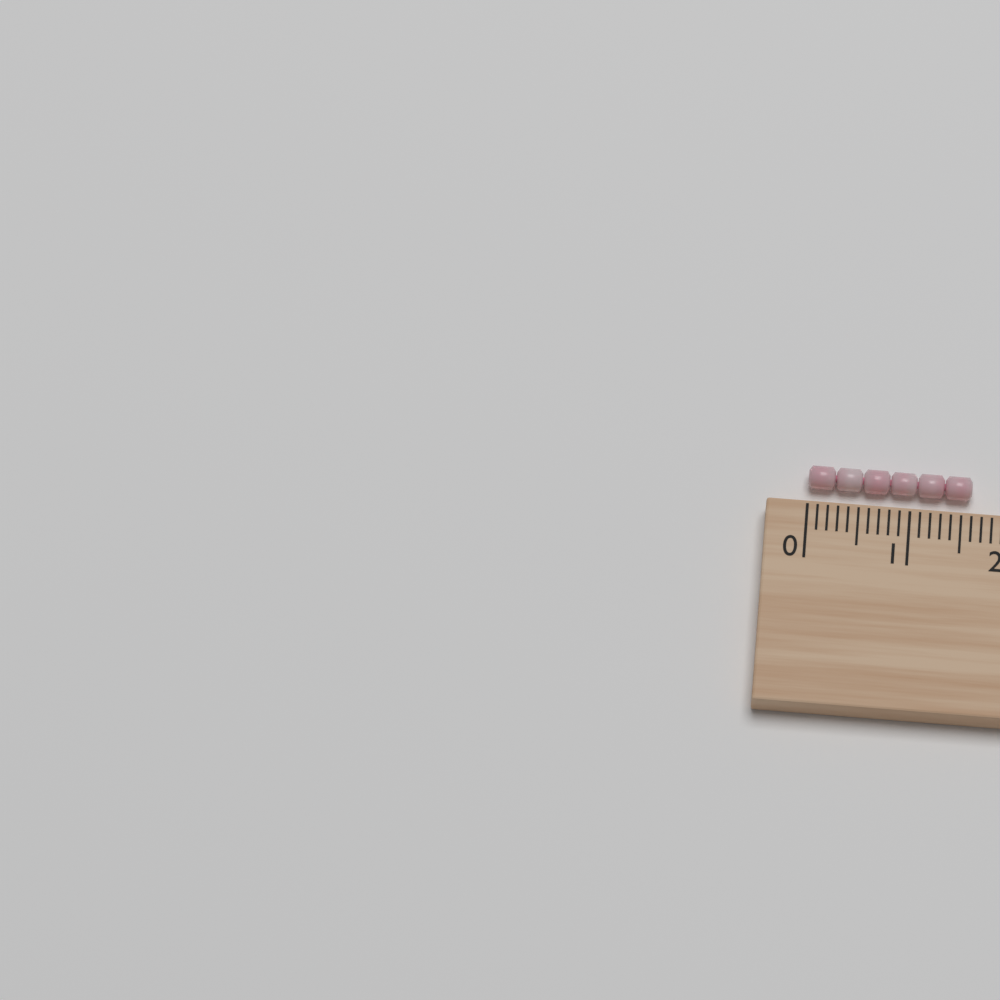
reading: 1.6 cm
